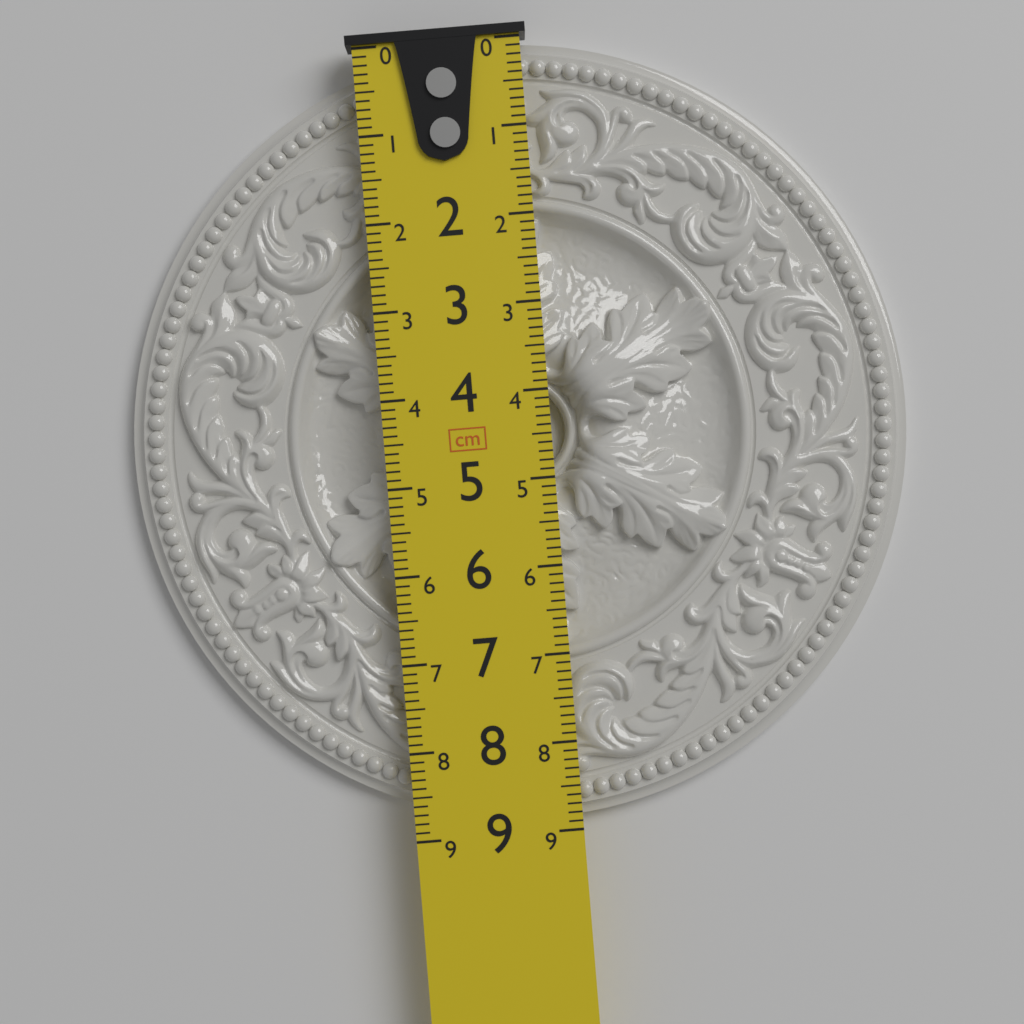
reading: 8.9 cm
